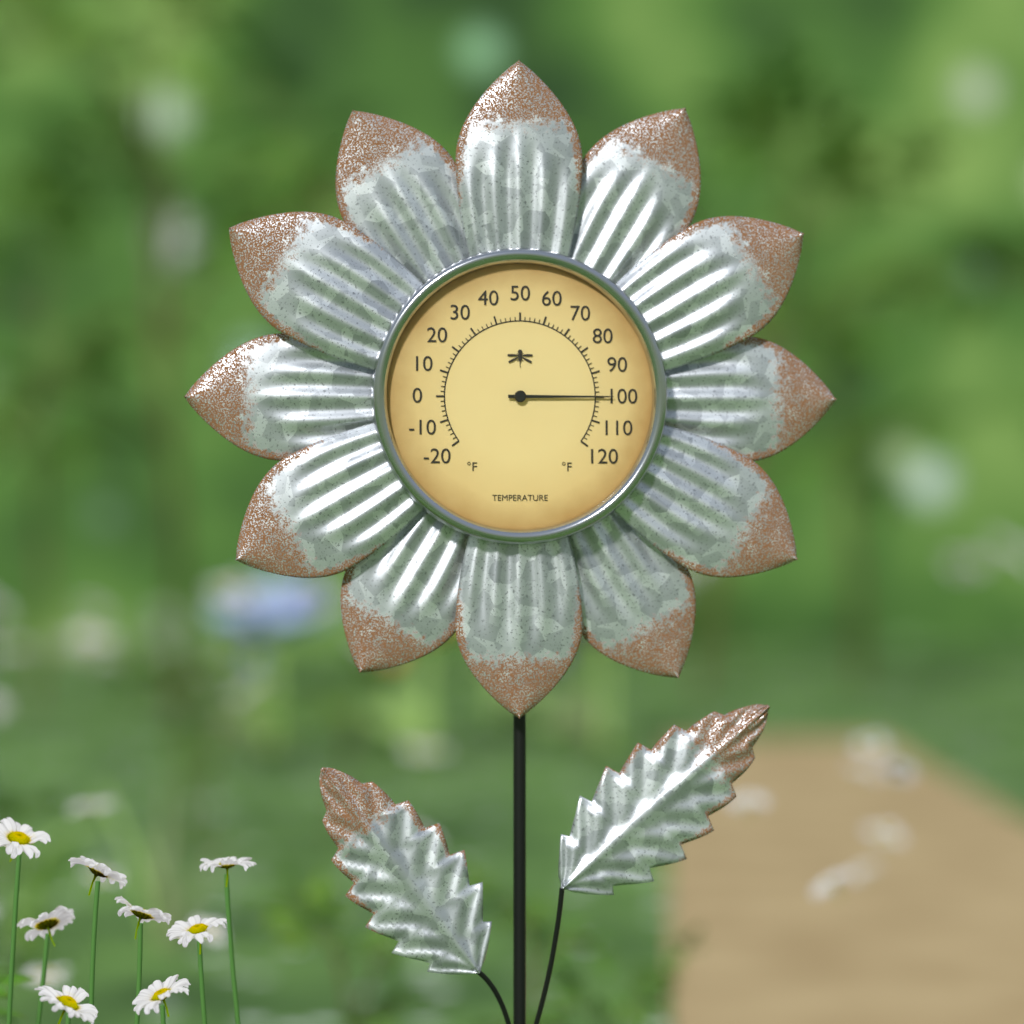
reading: 100 °F
